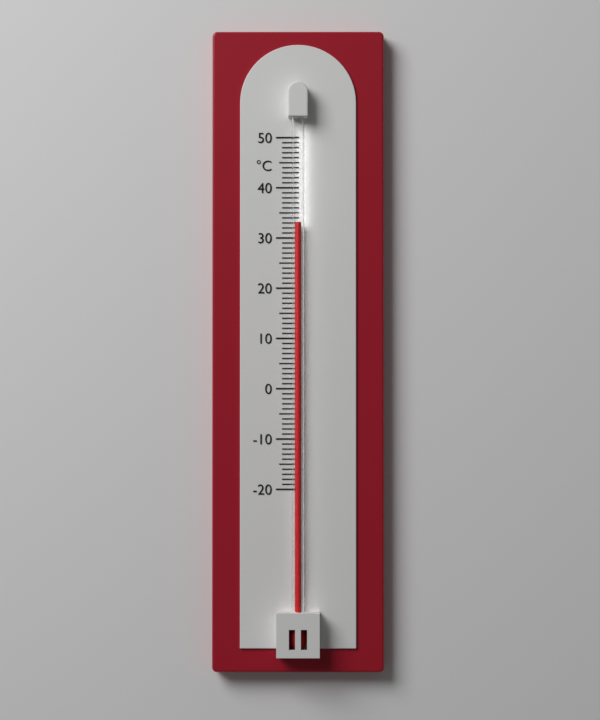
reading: 33 °C
